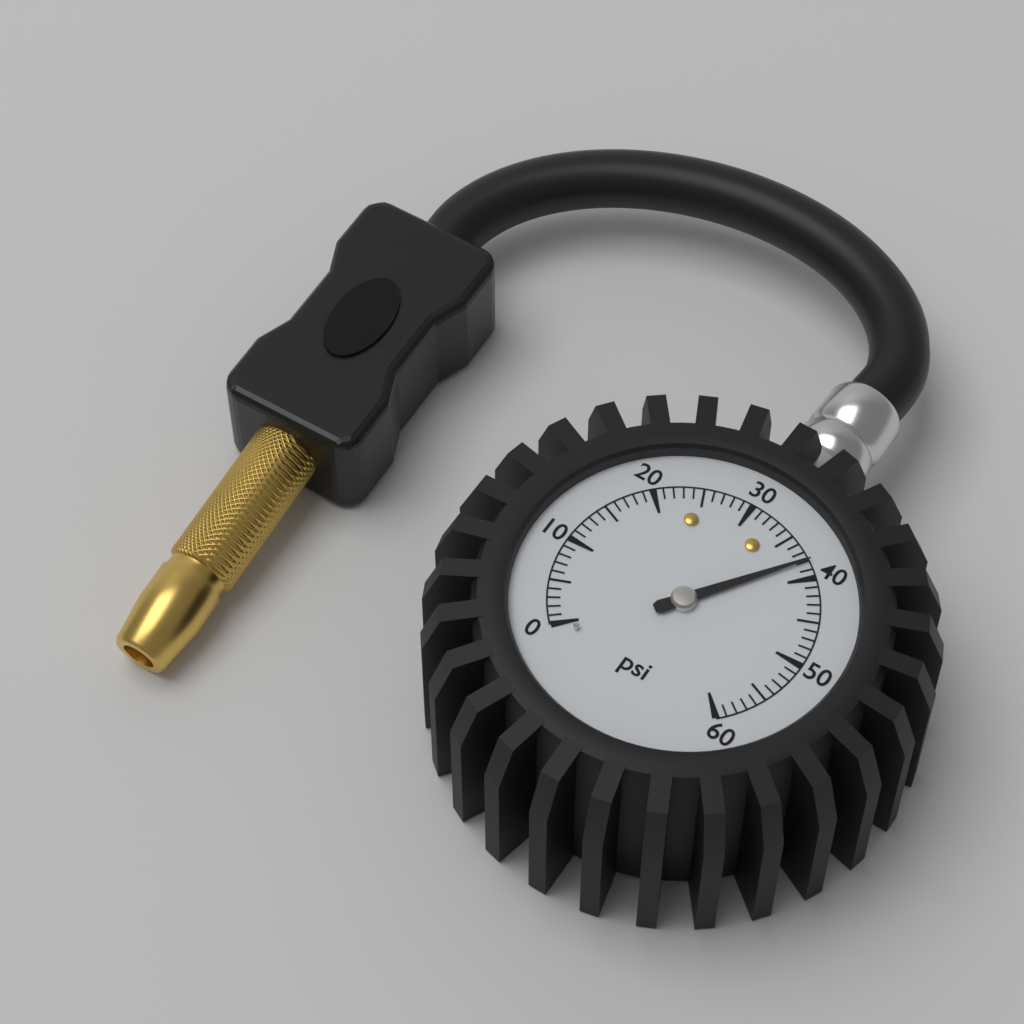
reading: 38 psi
